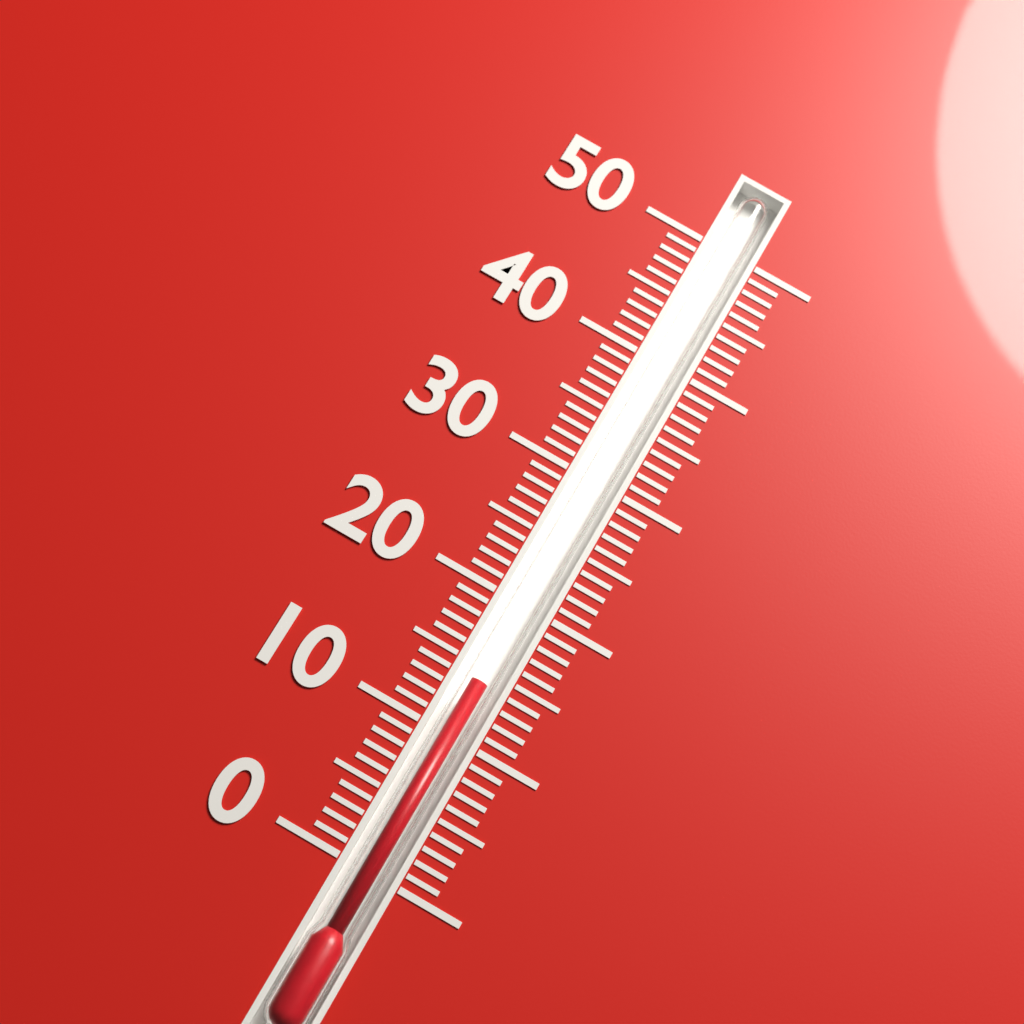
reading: 14 (no unit)
